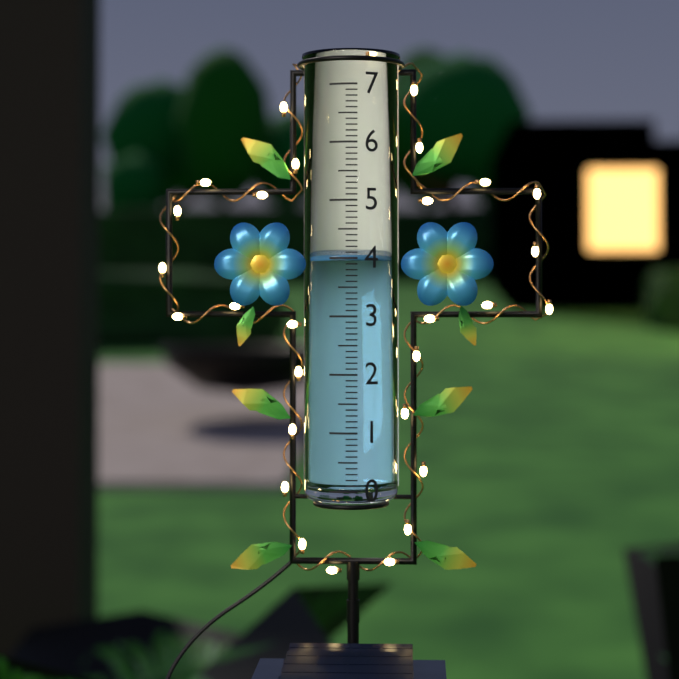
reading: 4.0 (no unit)
